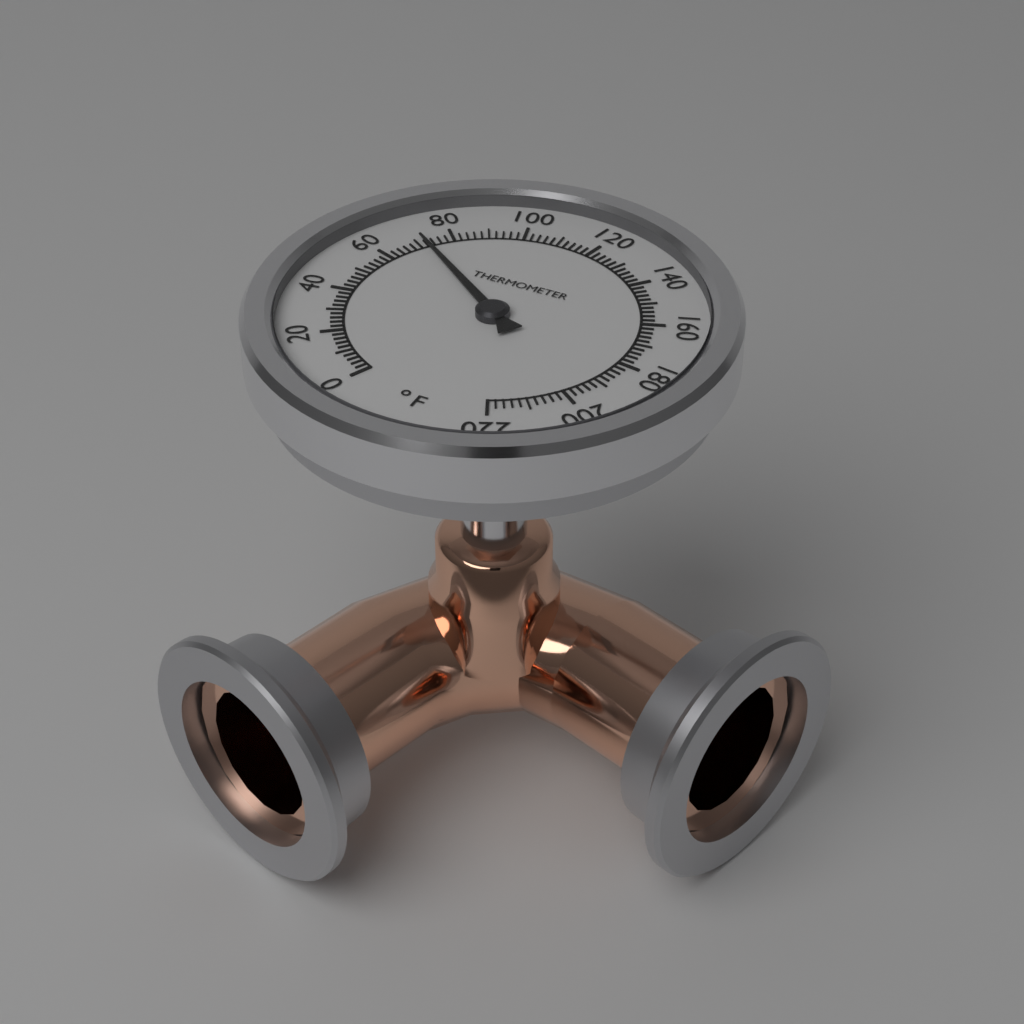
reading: 72 °F
